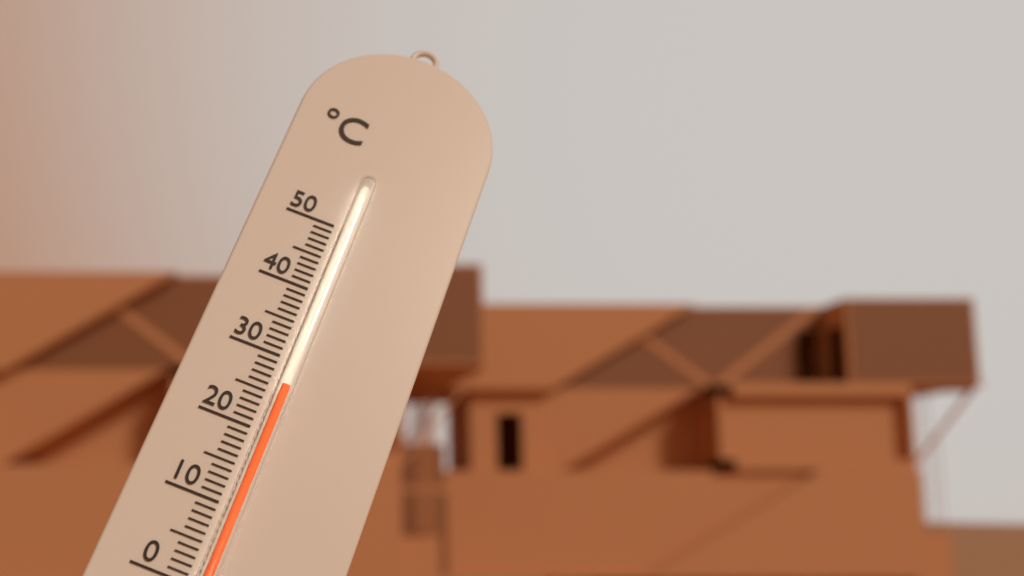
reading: 26 °C
